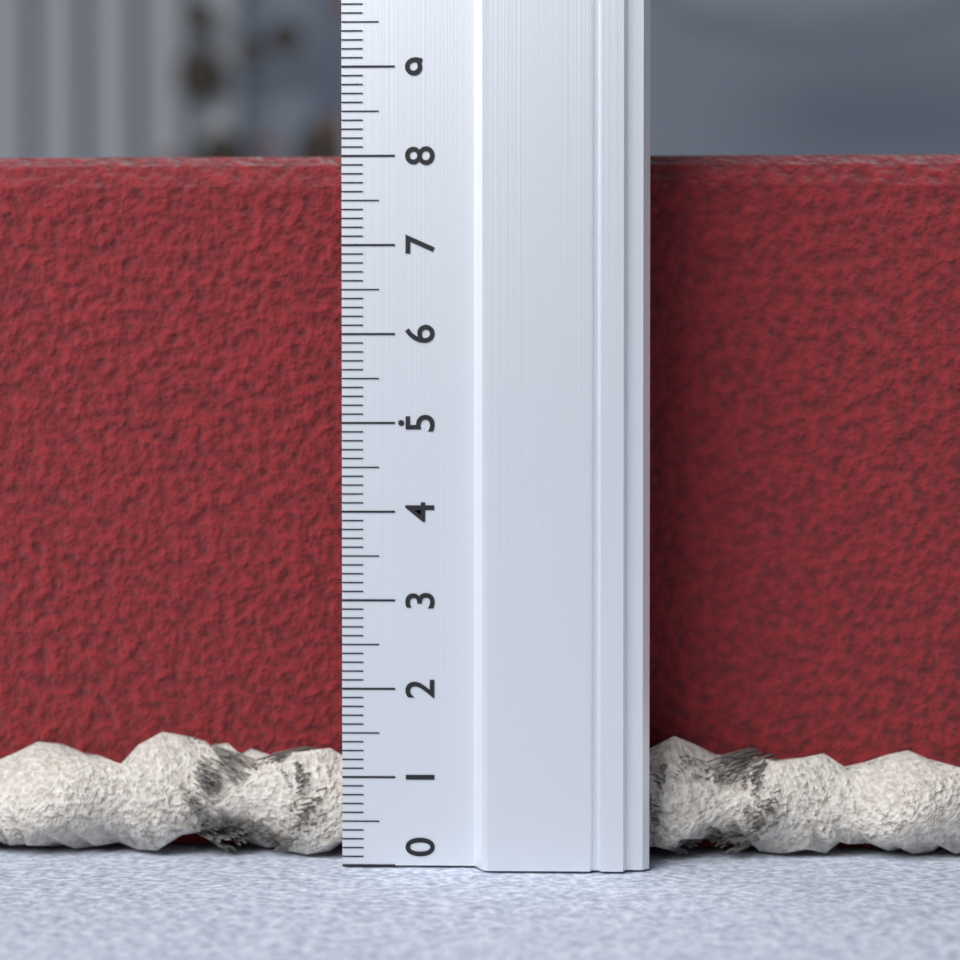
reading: 8.2 (no unit)
